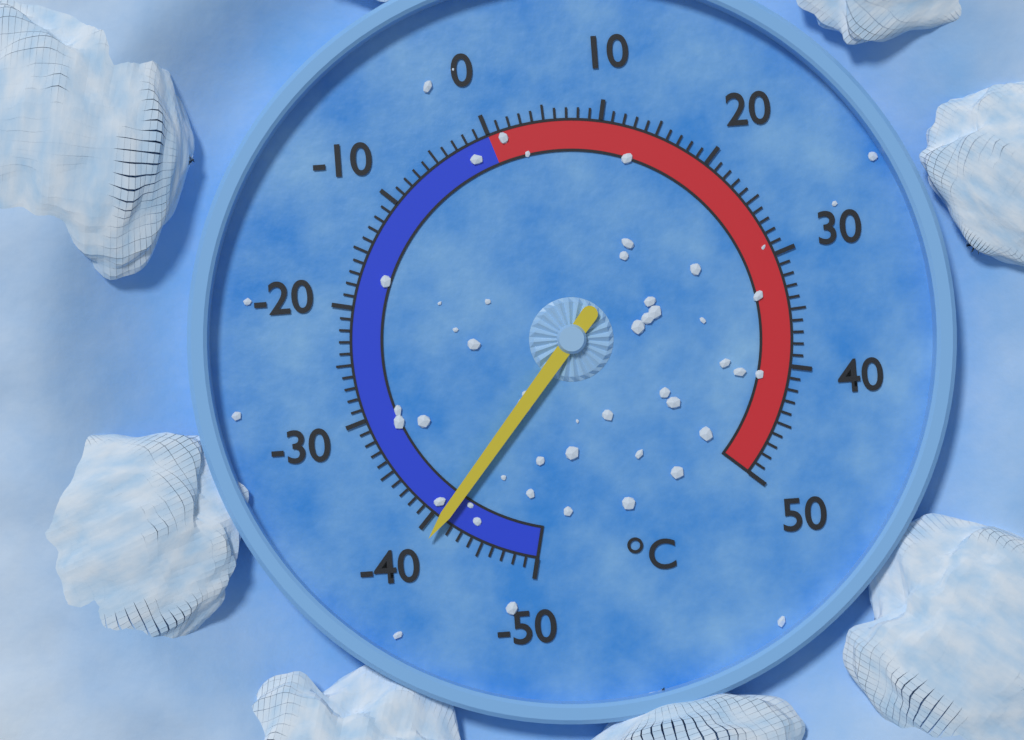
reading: -41 °C
